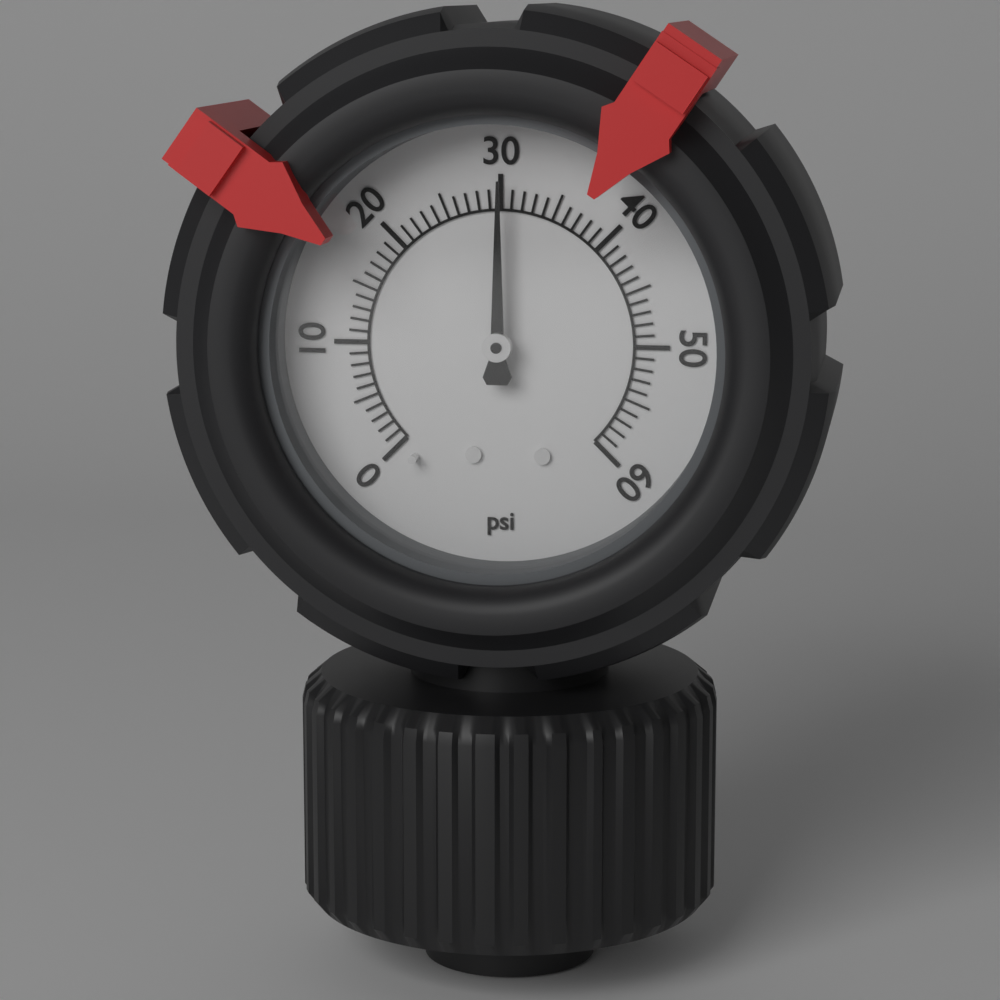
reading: 30 psi
